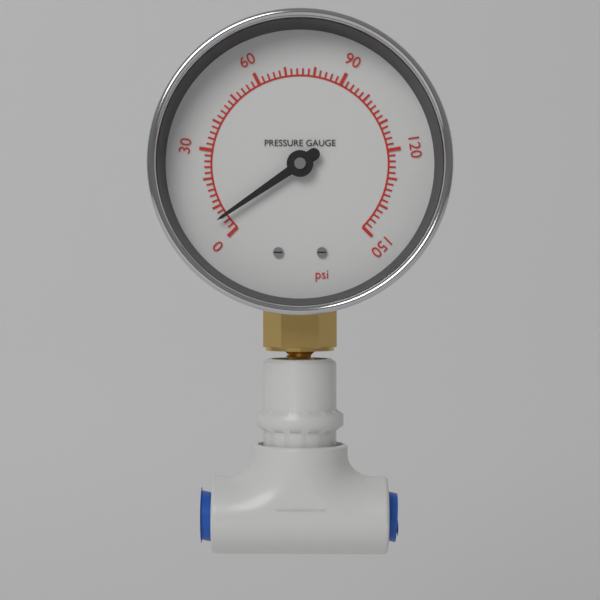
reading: 6 psi
